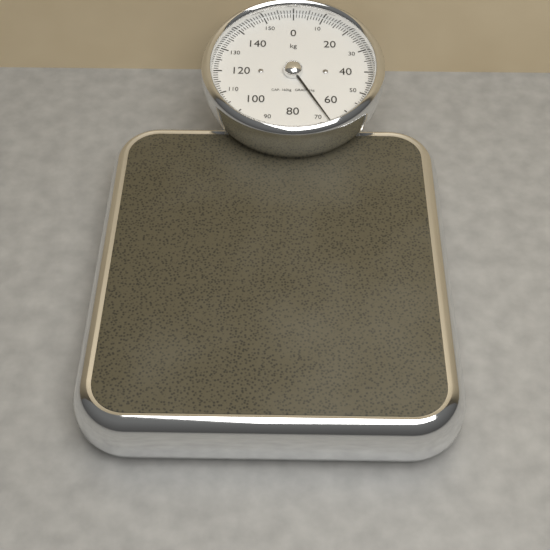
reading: 67 kg
